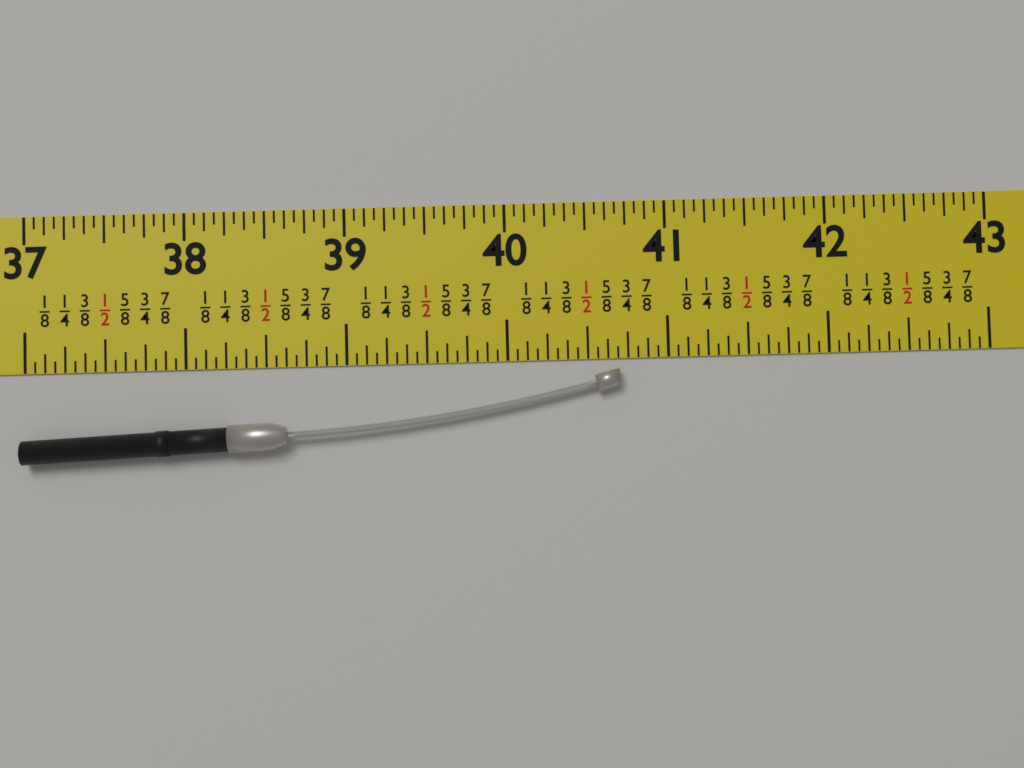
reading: 40.6875 in
